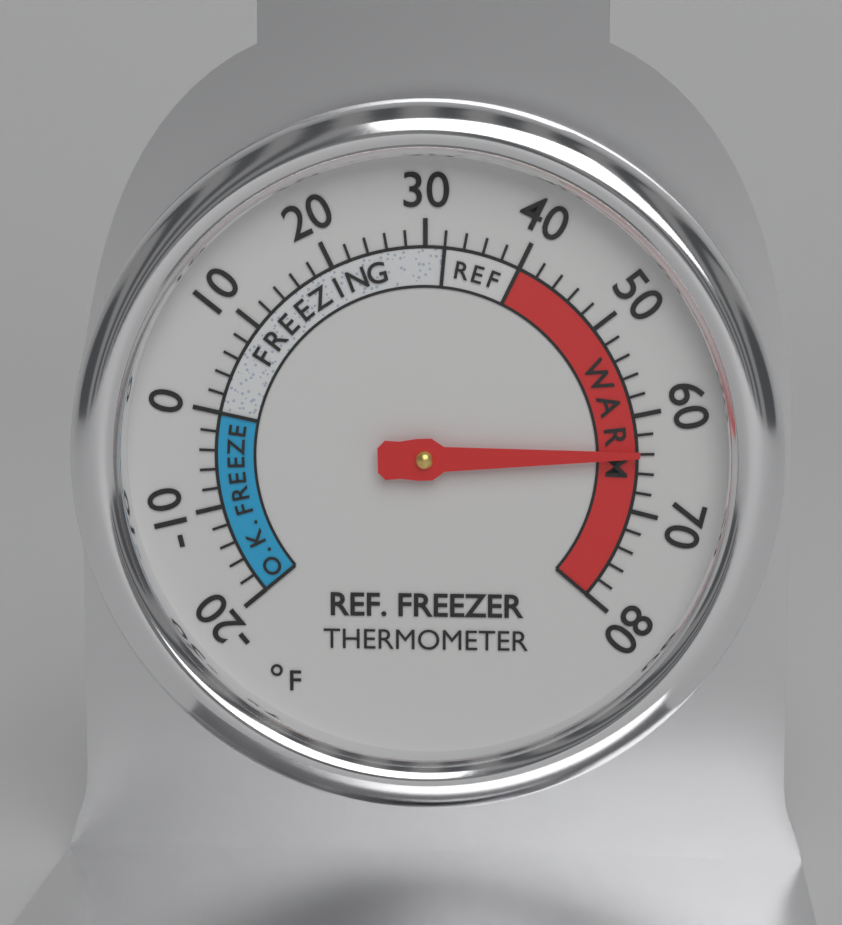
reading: 64 °F
